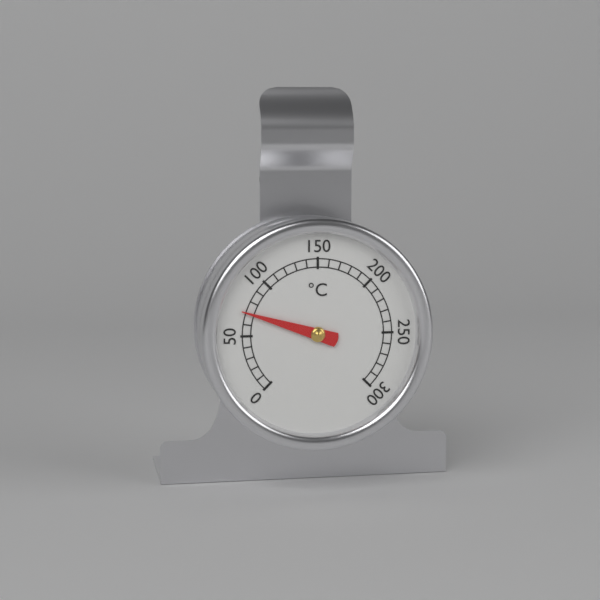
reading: 70 °C
